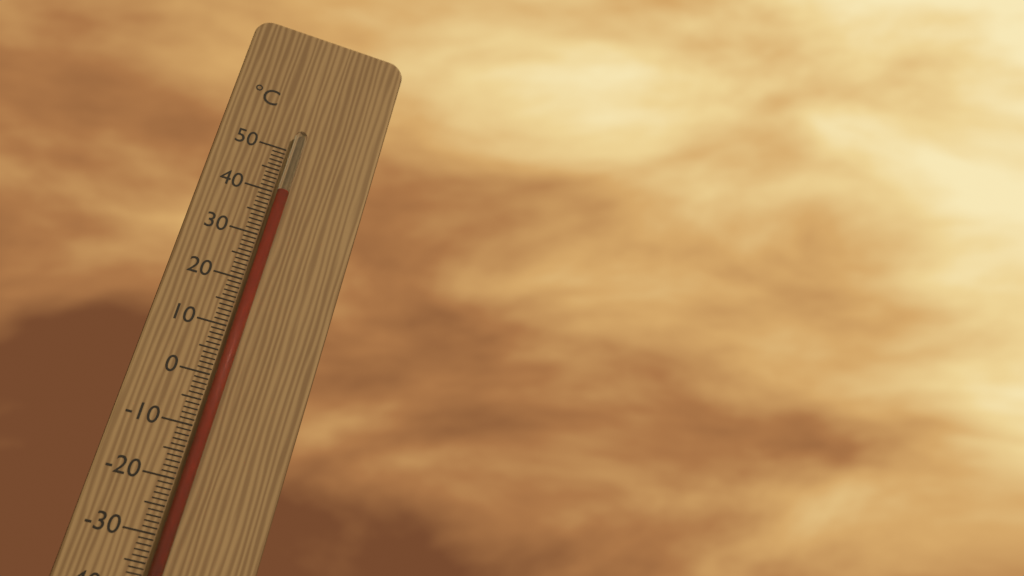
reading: 40 °C
